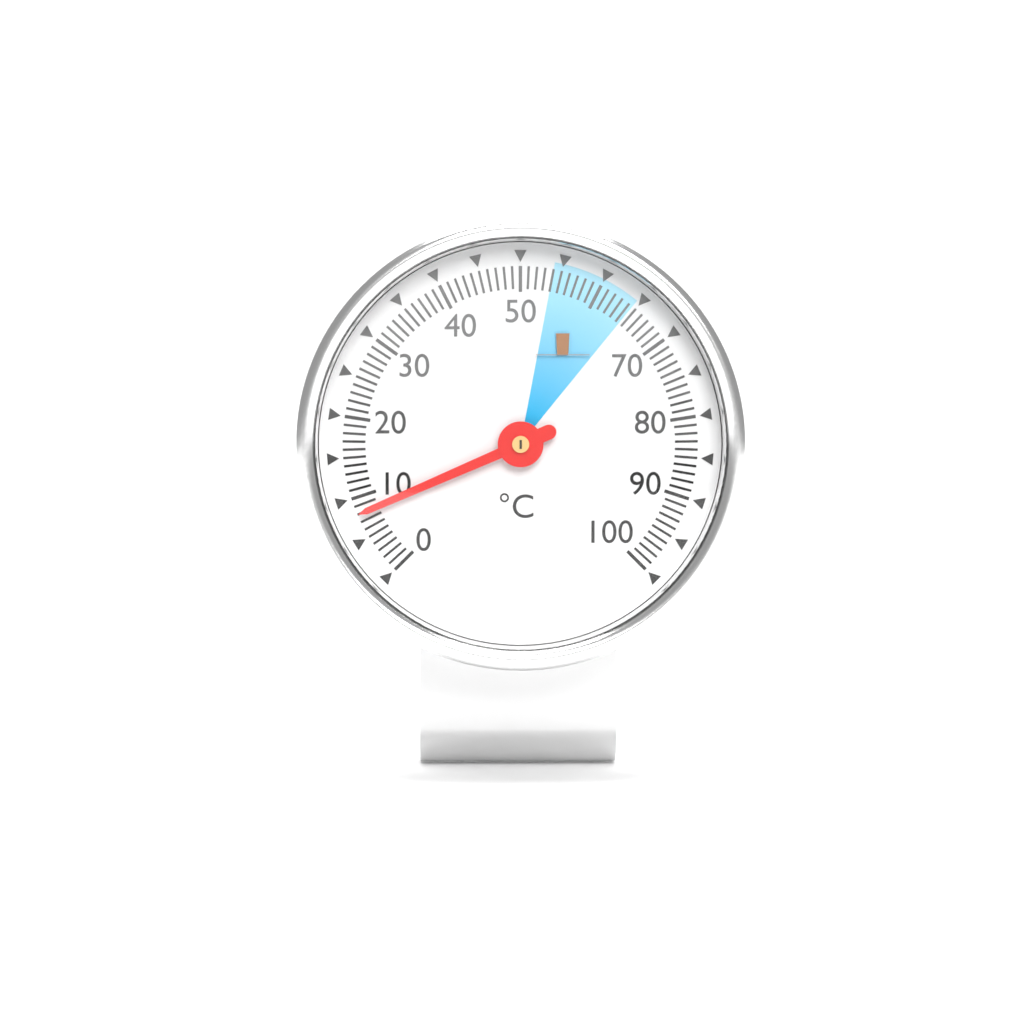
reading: 8 °C
